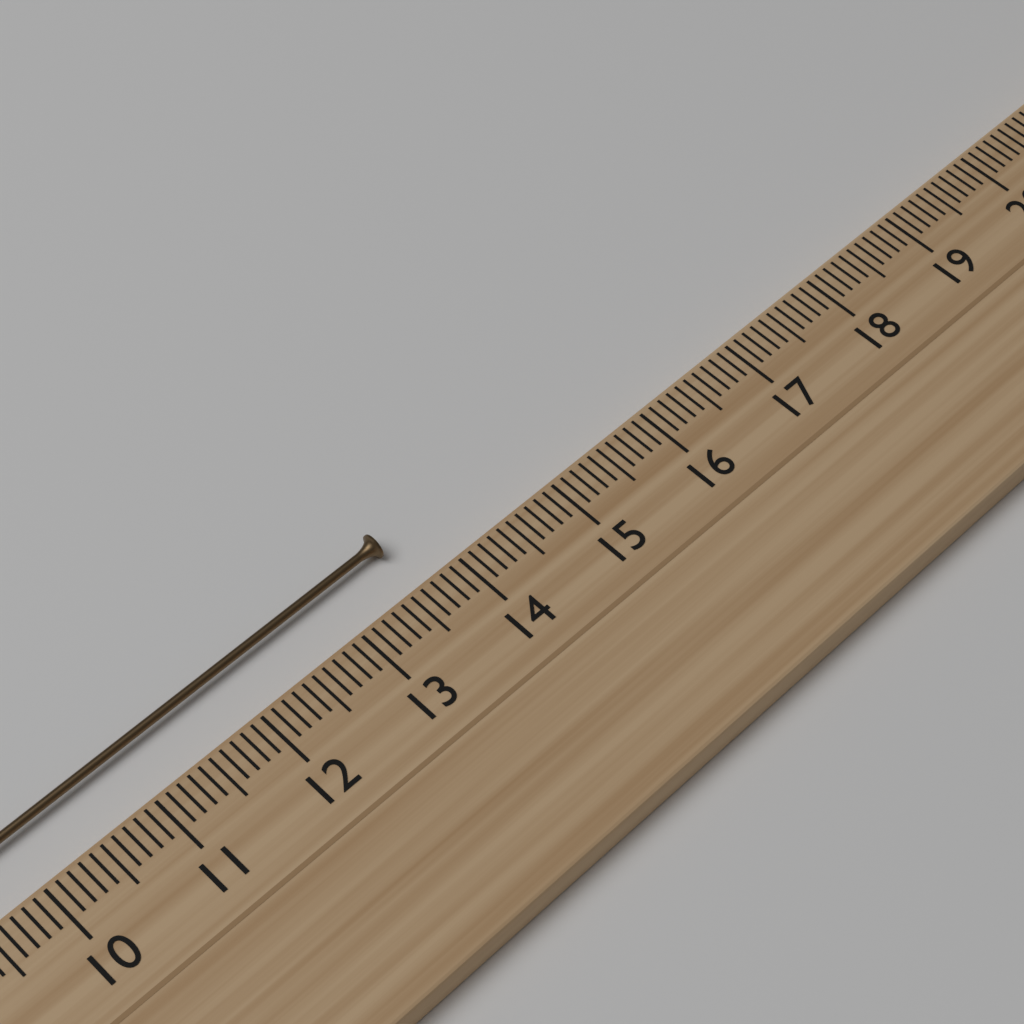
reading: 13.7 cm
